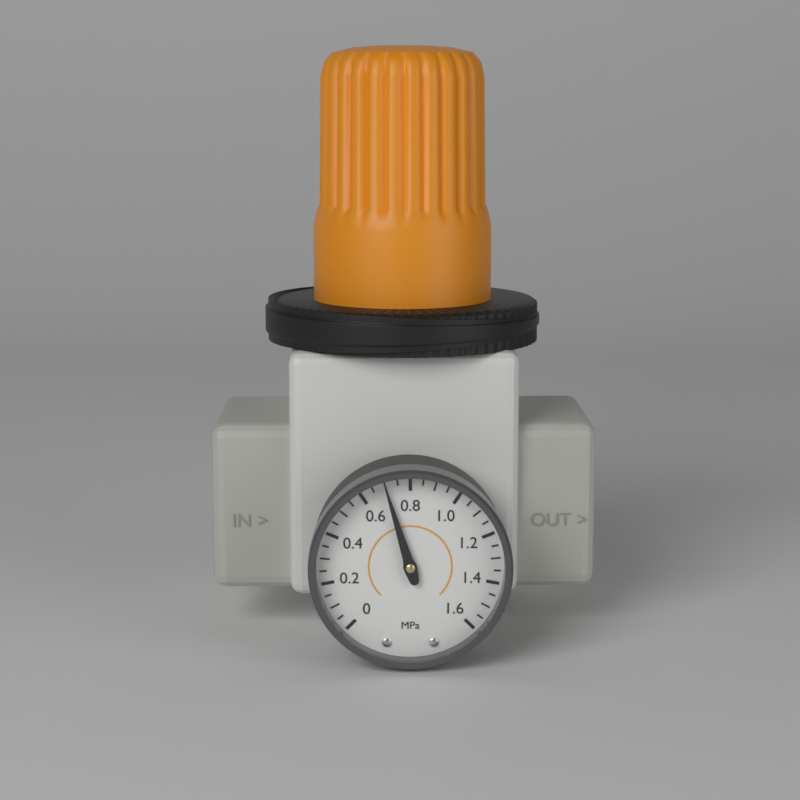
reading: 0.70 MPa
